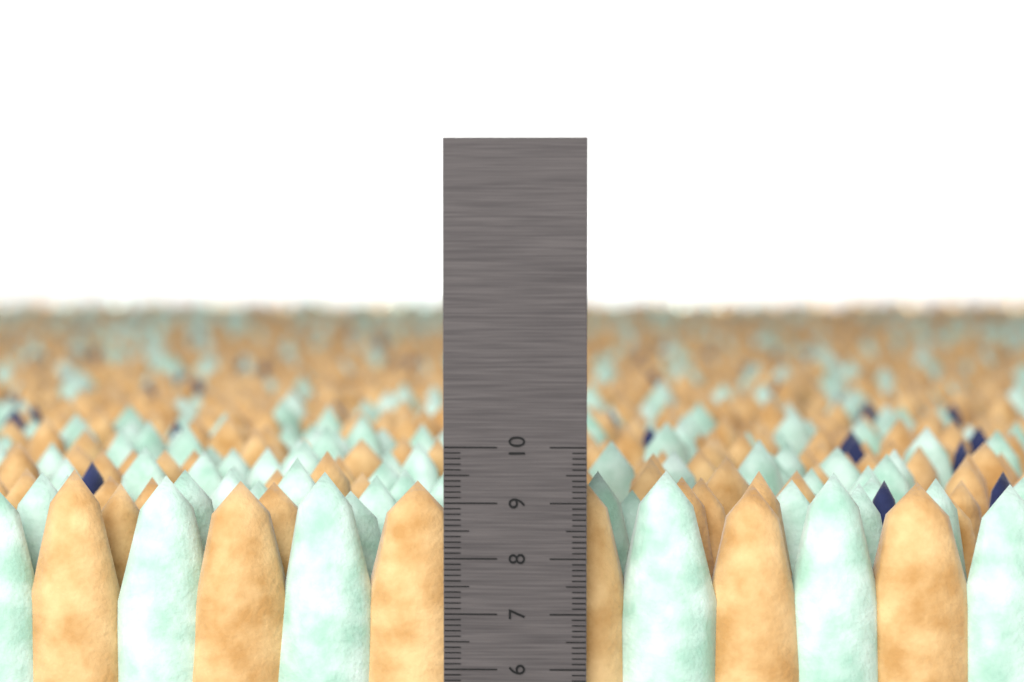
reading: 9.5 cm
